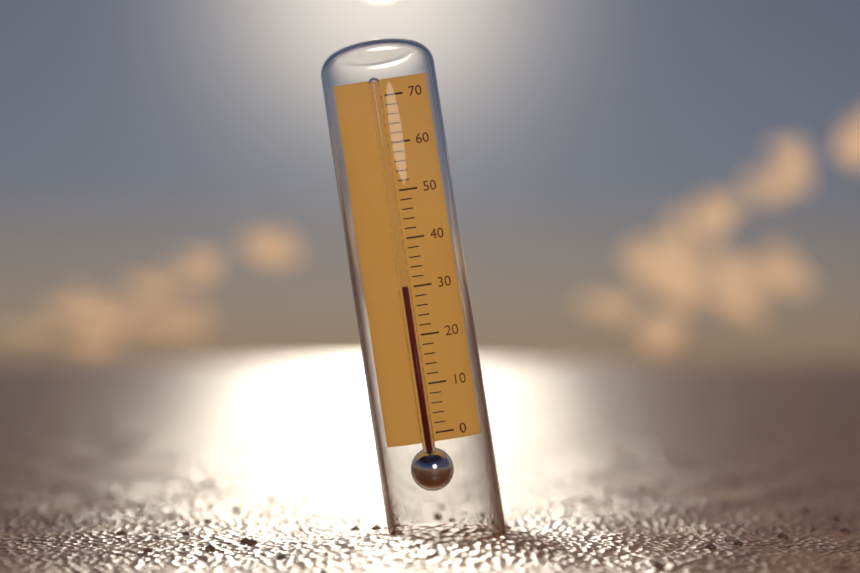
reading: 30 (no unit)
